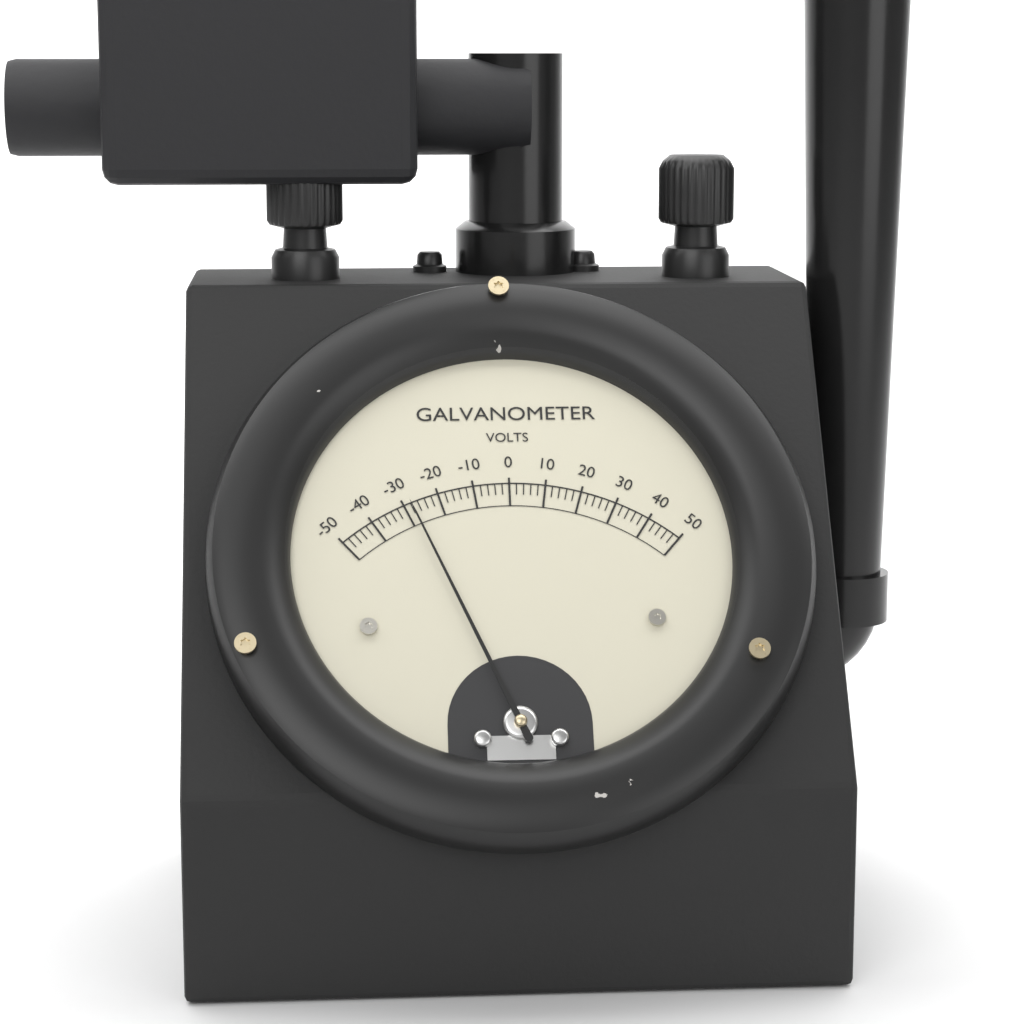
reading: -28 V
